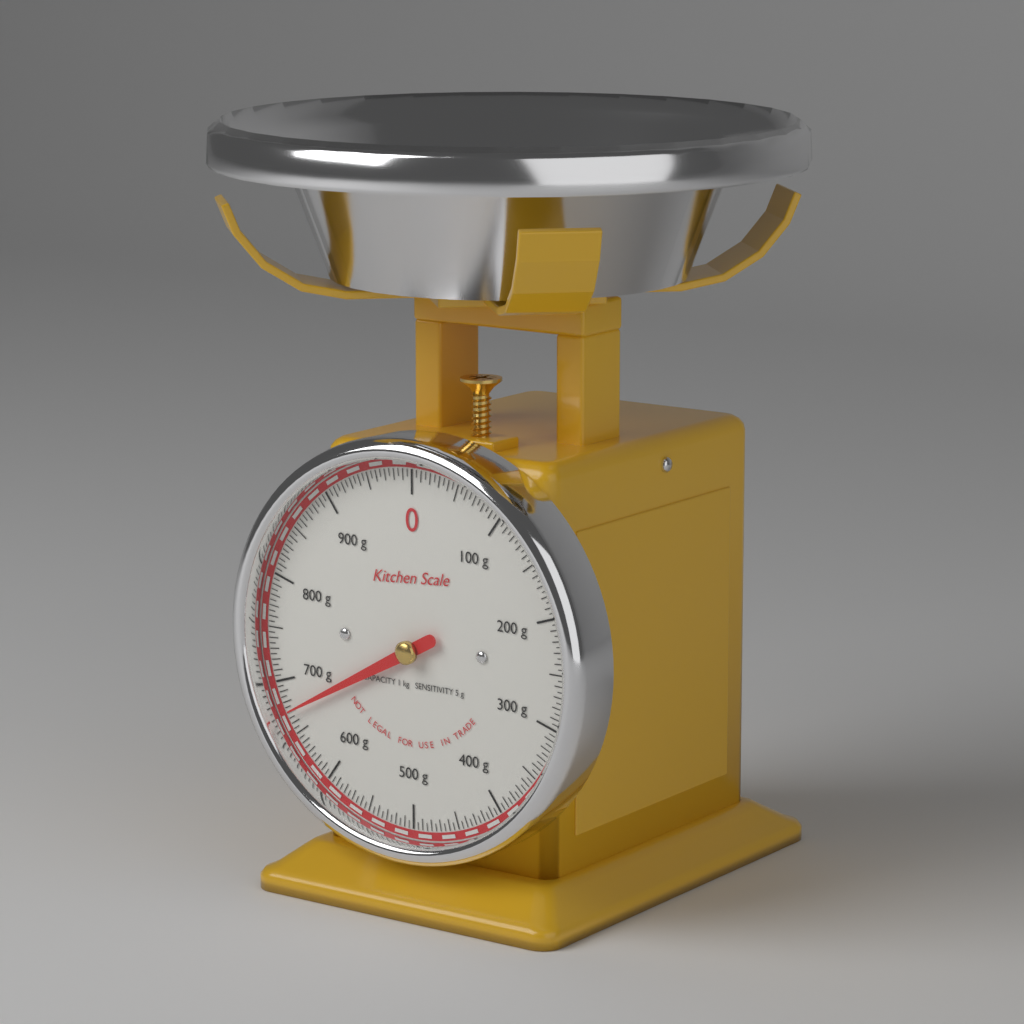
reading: 670 g
